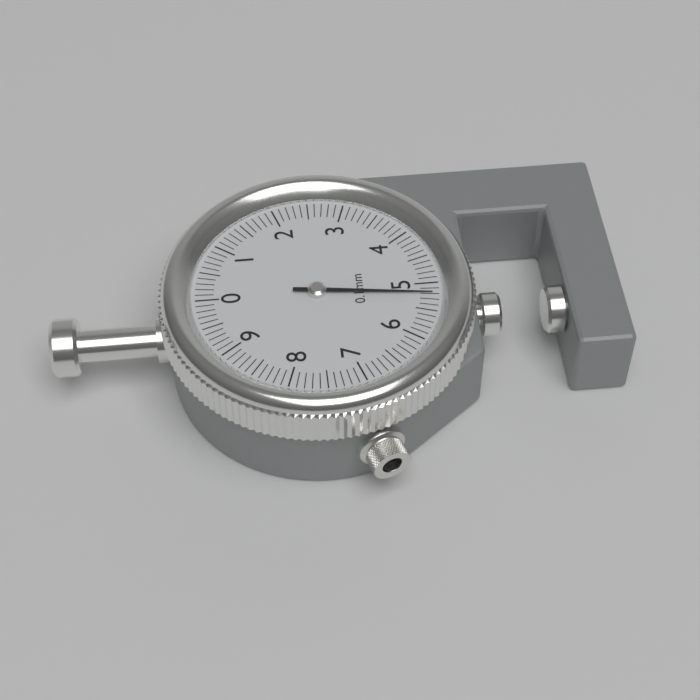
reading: 5.2 mm
